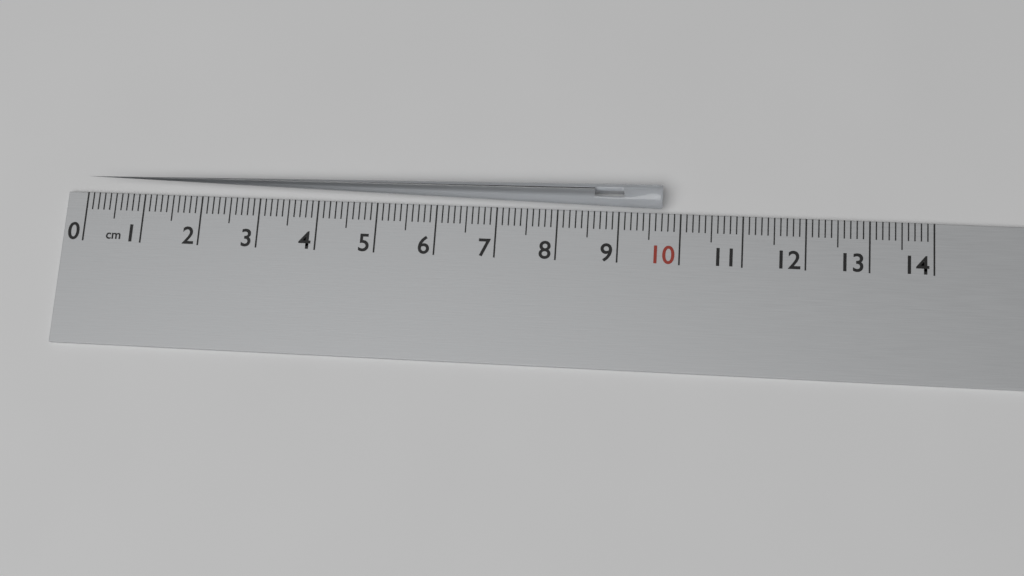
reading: 9.7 cm
